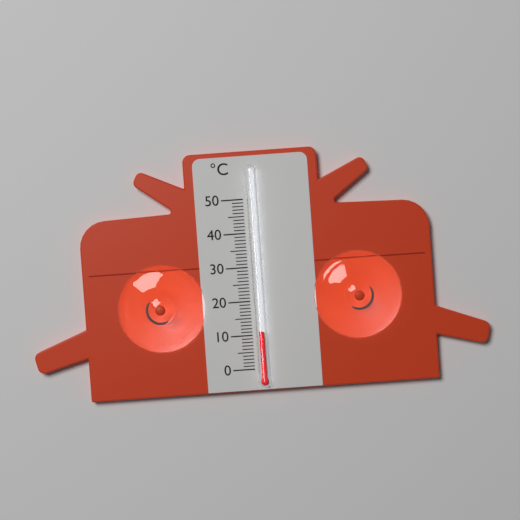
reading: 11 °C
